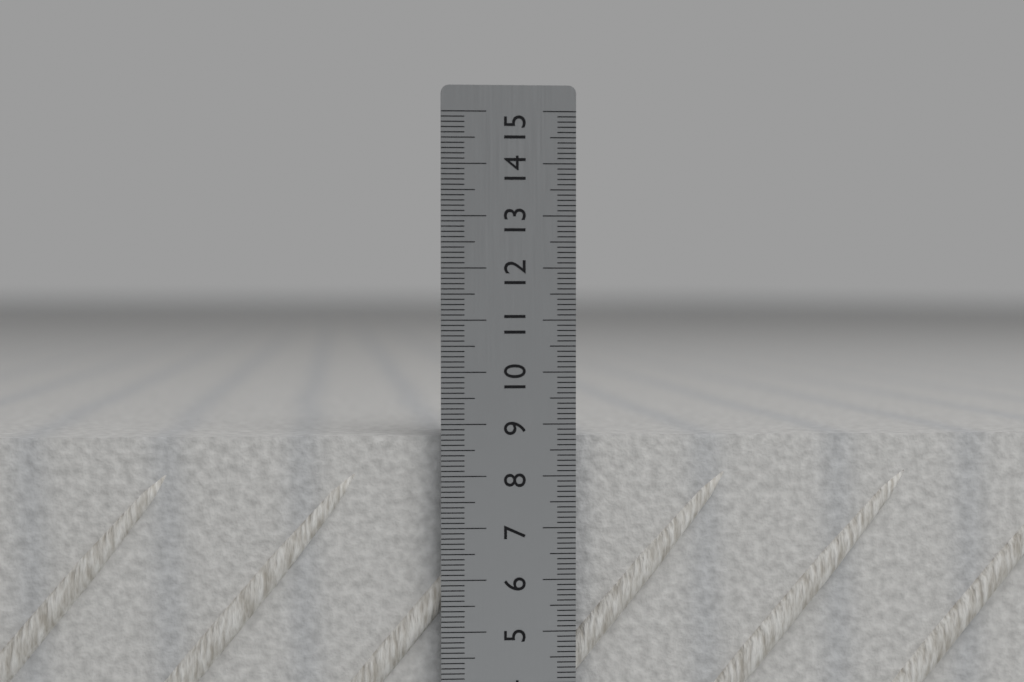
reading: 8.8 cm
